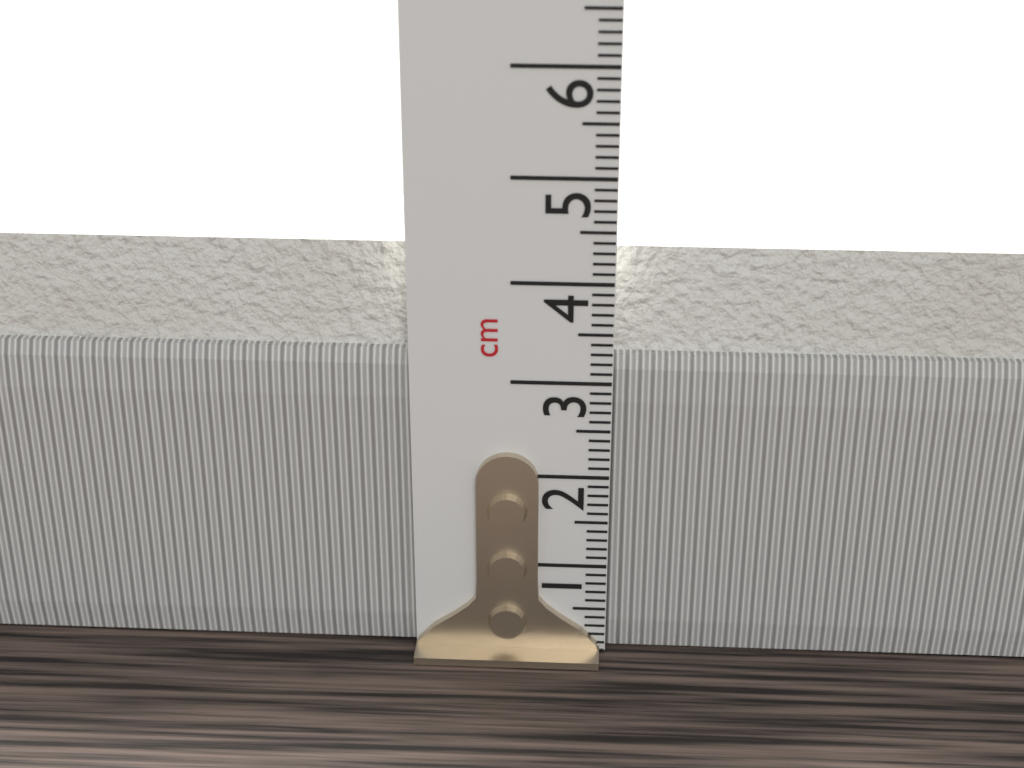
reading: 4.3 cm
